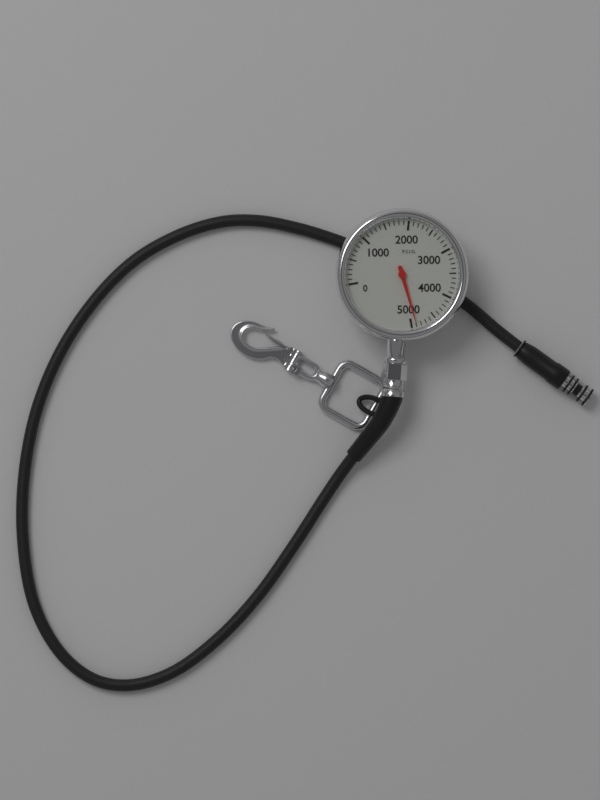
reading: 4900 psi
